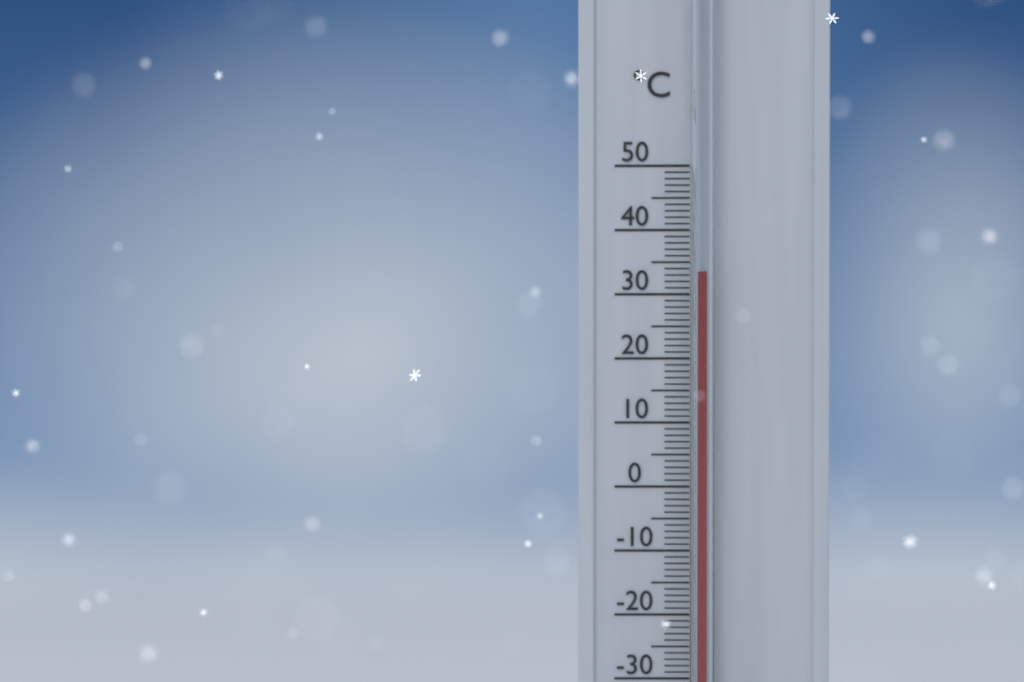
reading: 33 °C
